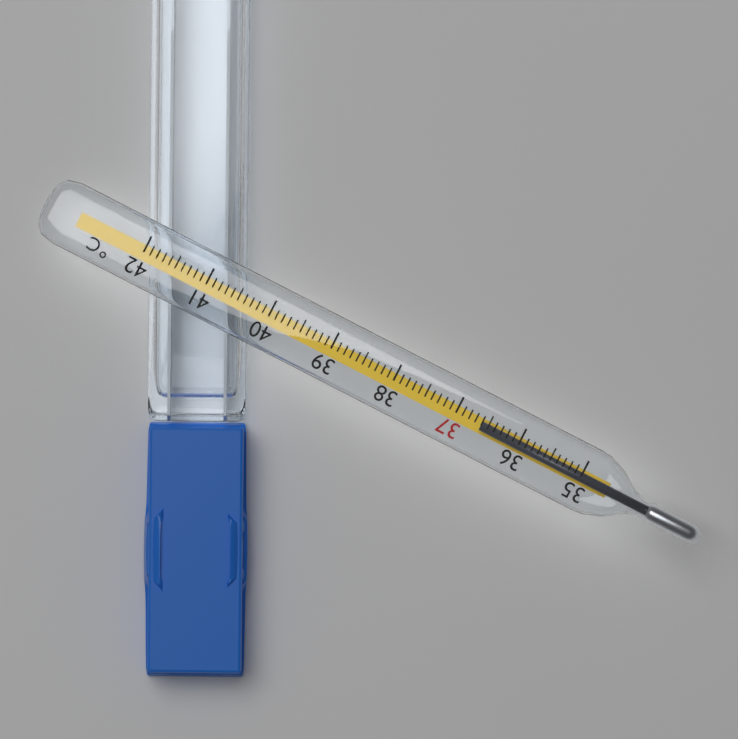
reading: 36.6 °C
